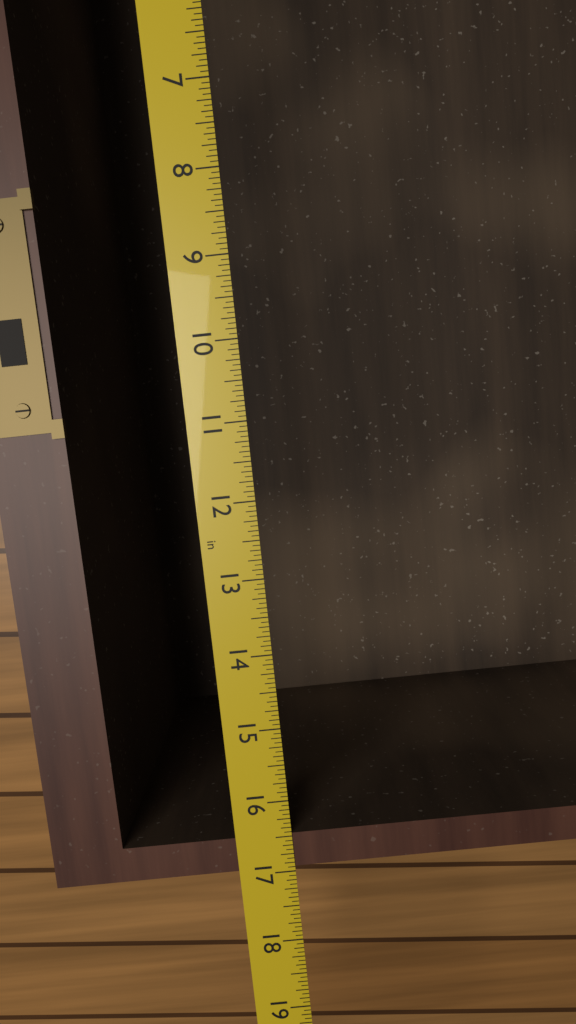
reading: 16.9375 in
